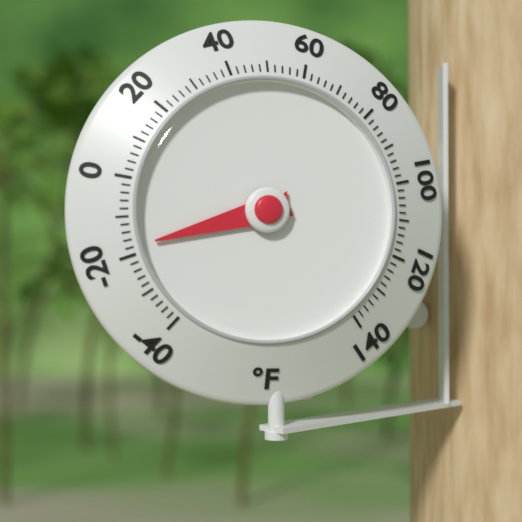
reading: -18 °F
